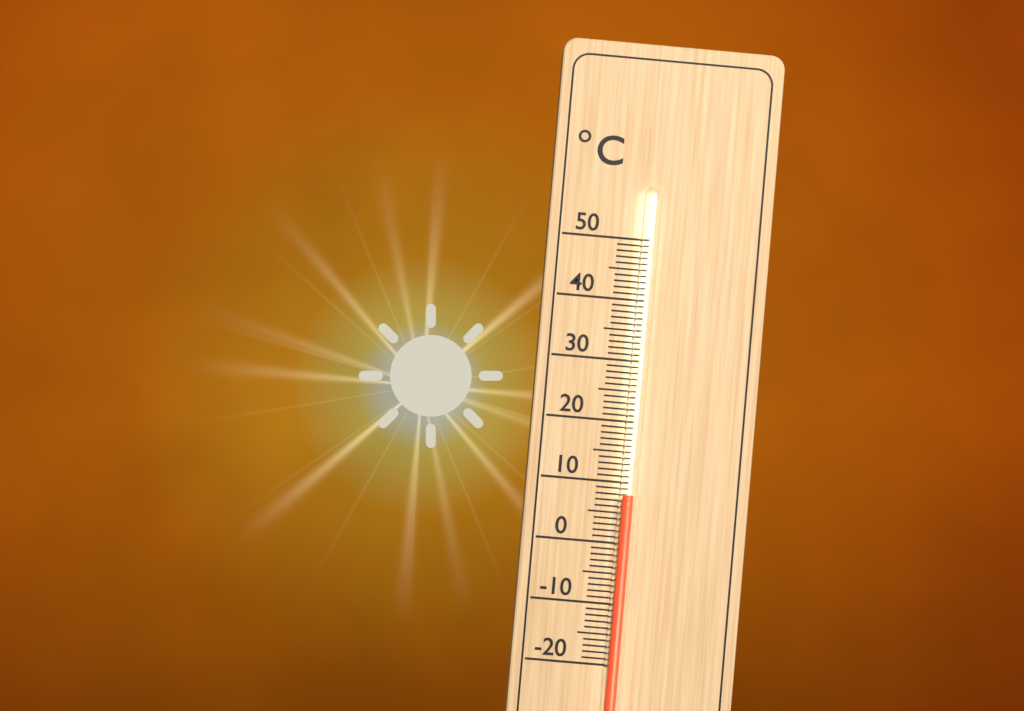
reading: 8 °C
